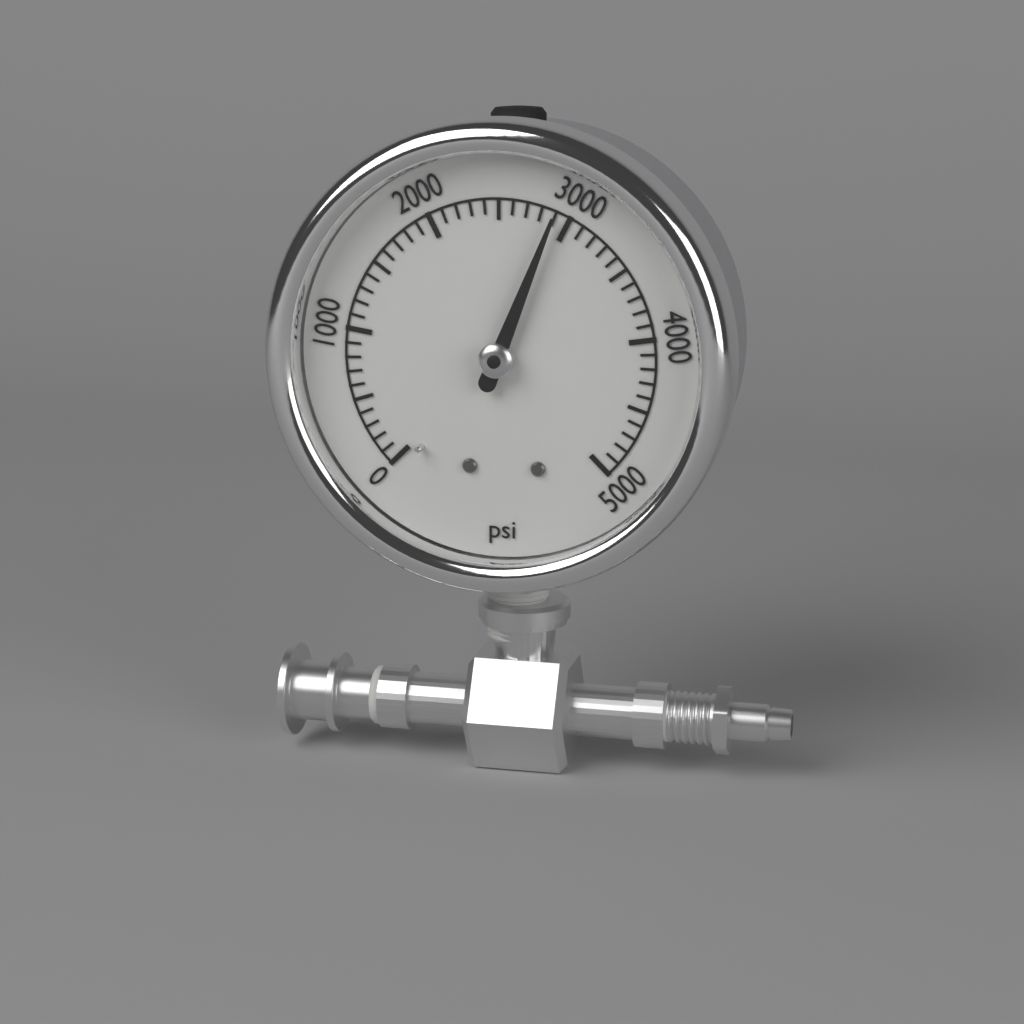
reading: 2900 psi
